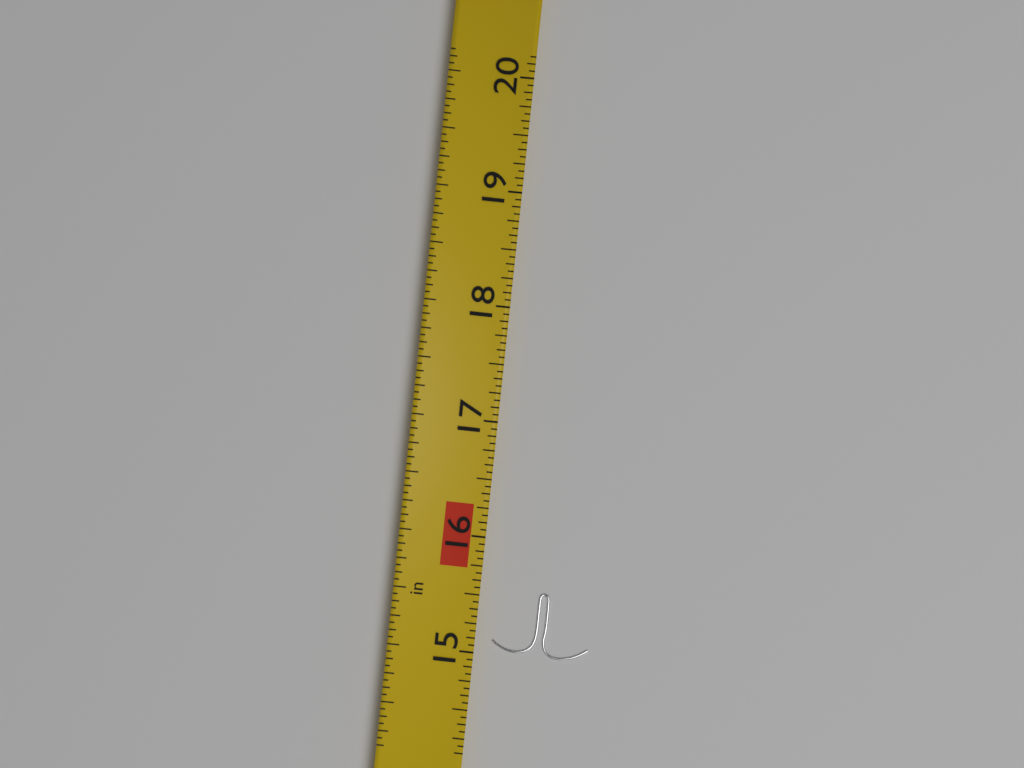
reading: 15.5625 in
